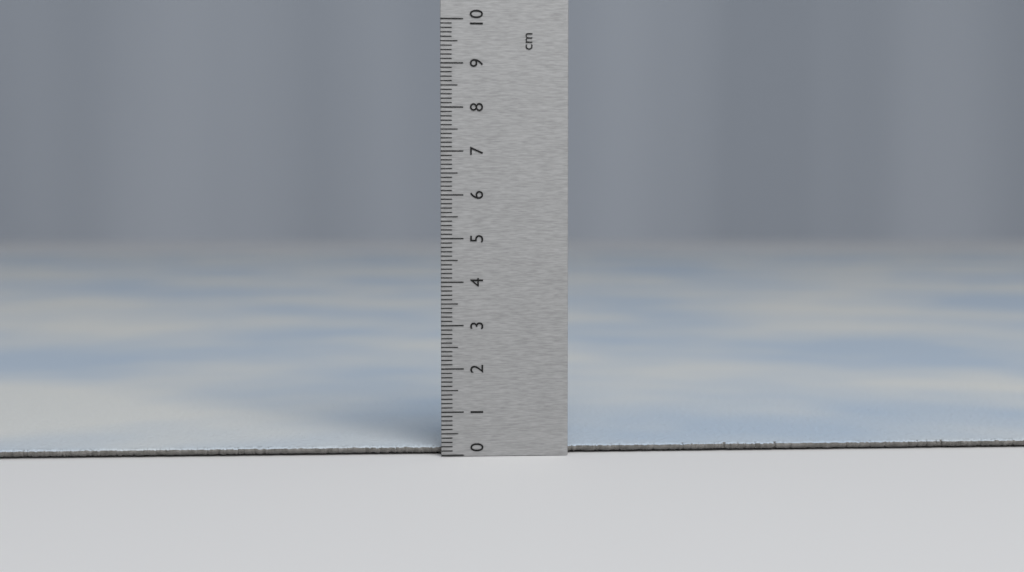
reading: 0.2 cm
